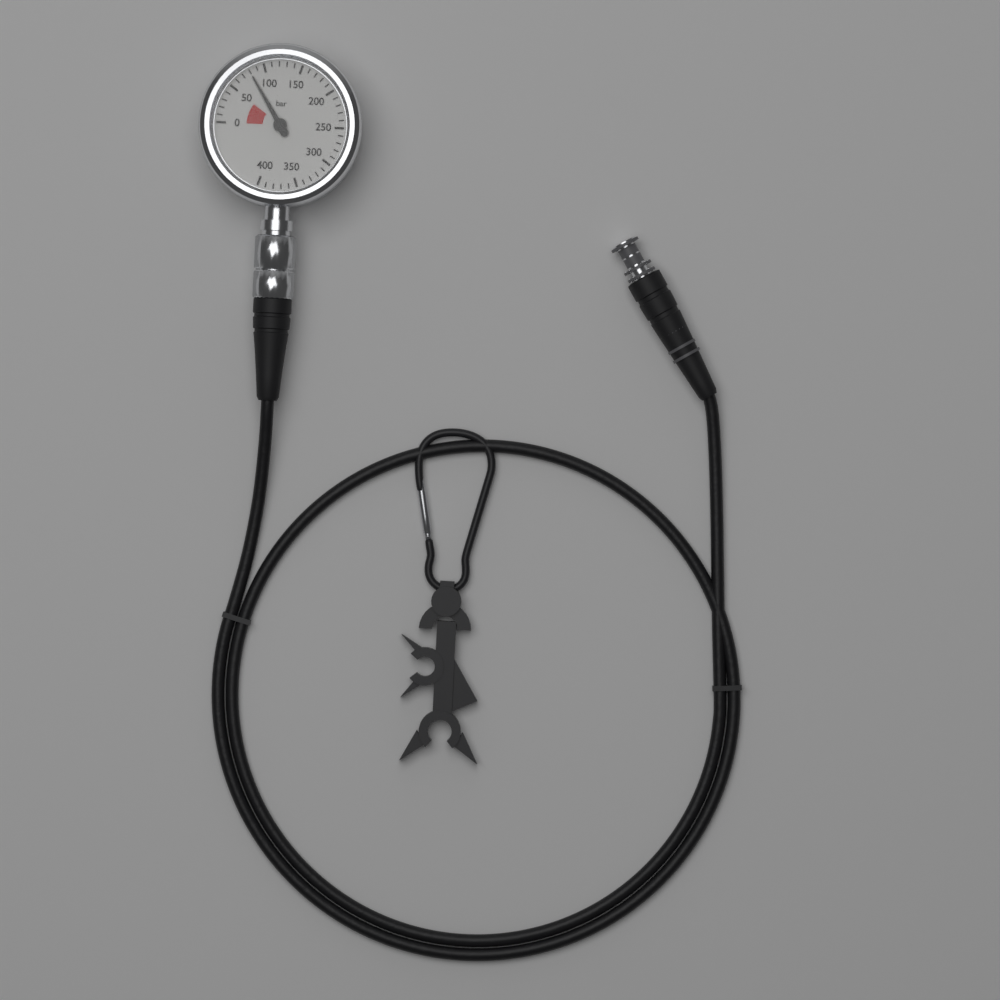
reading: 80 bar
